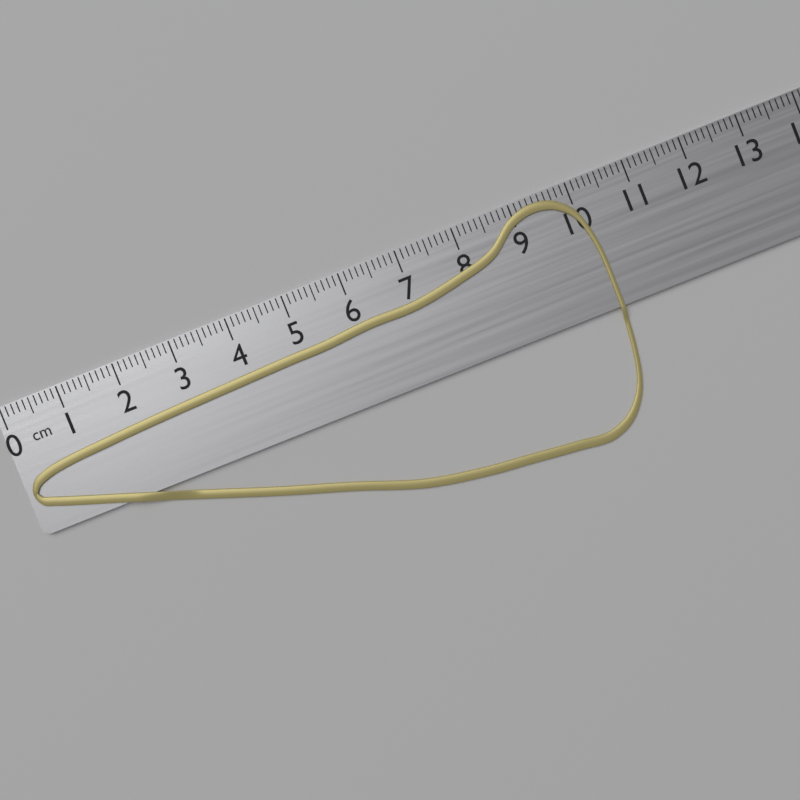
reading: 10.2 cm
